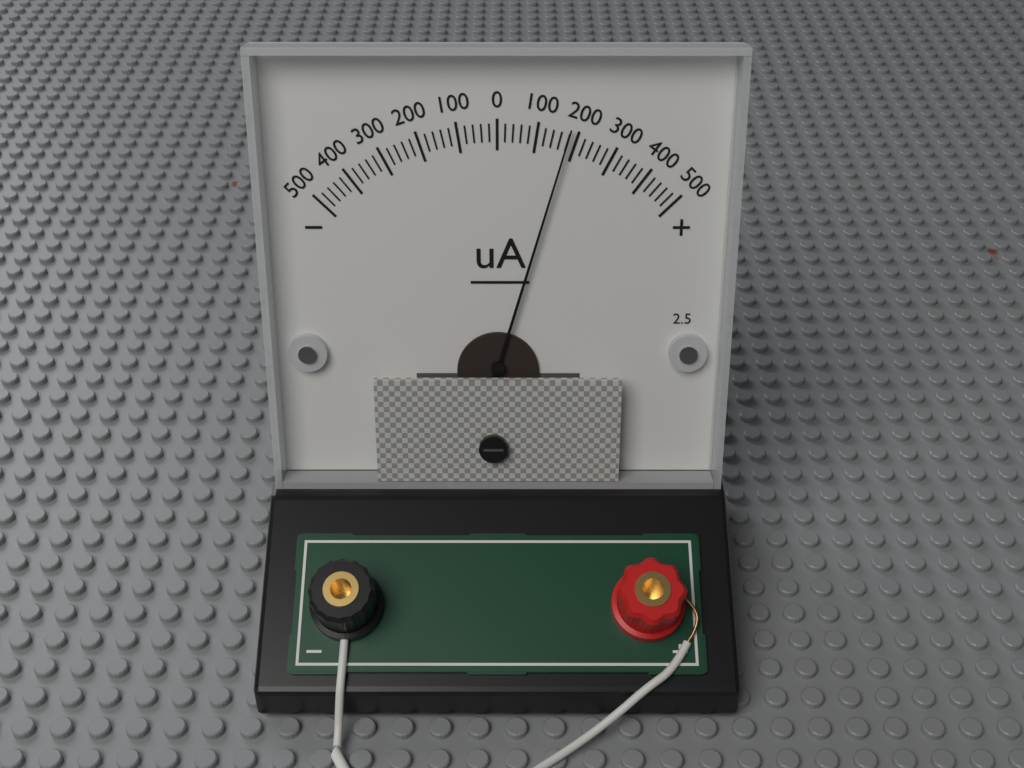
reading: 180 uA
